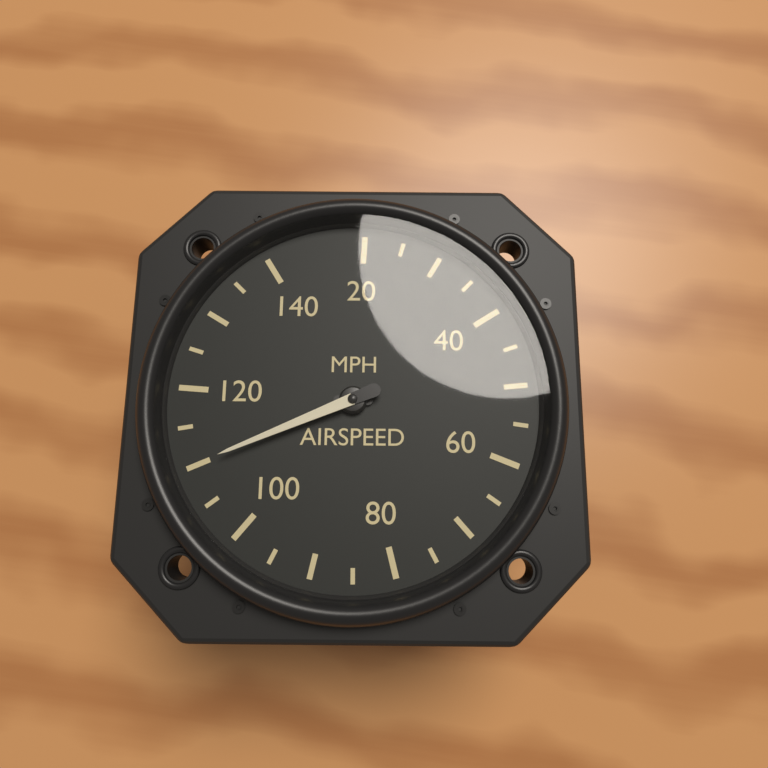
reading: 110 MPH
